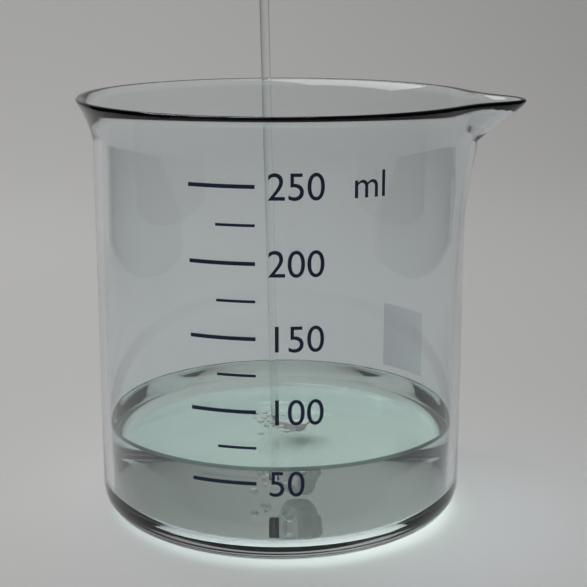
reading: 60 ml
